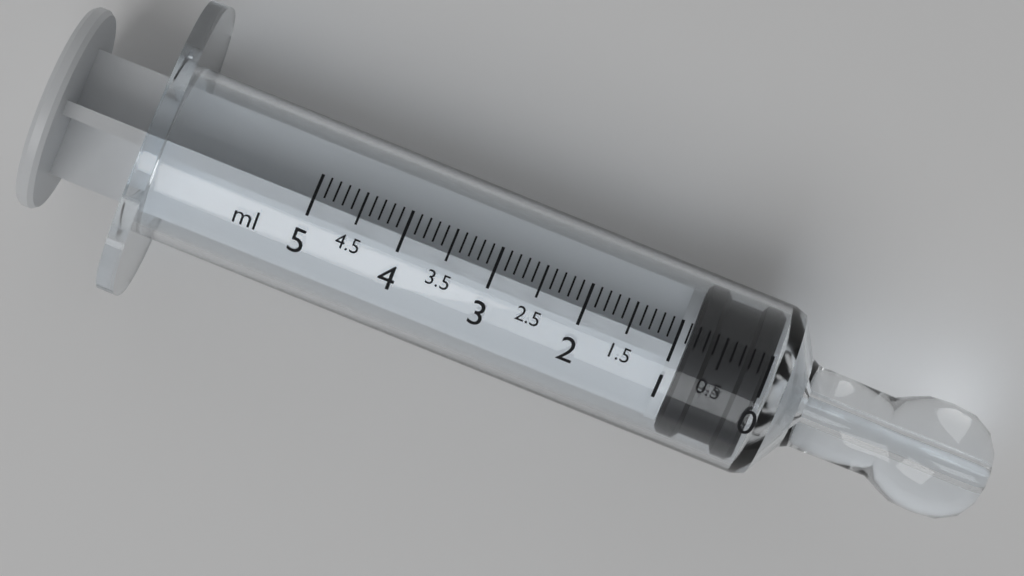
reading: 0.0 ml
